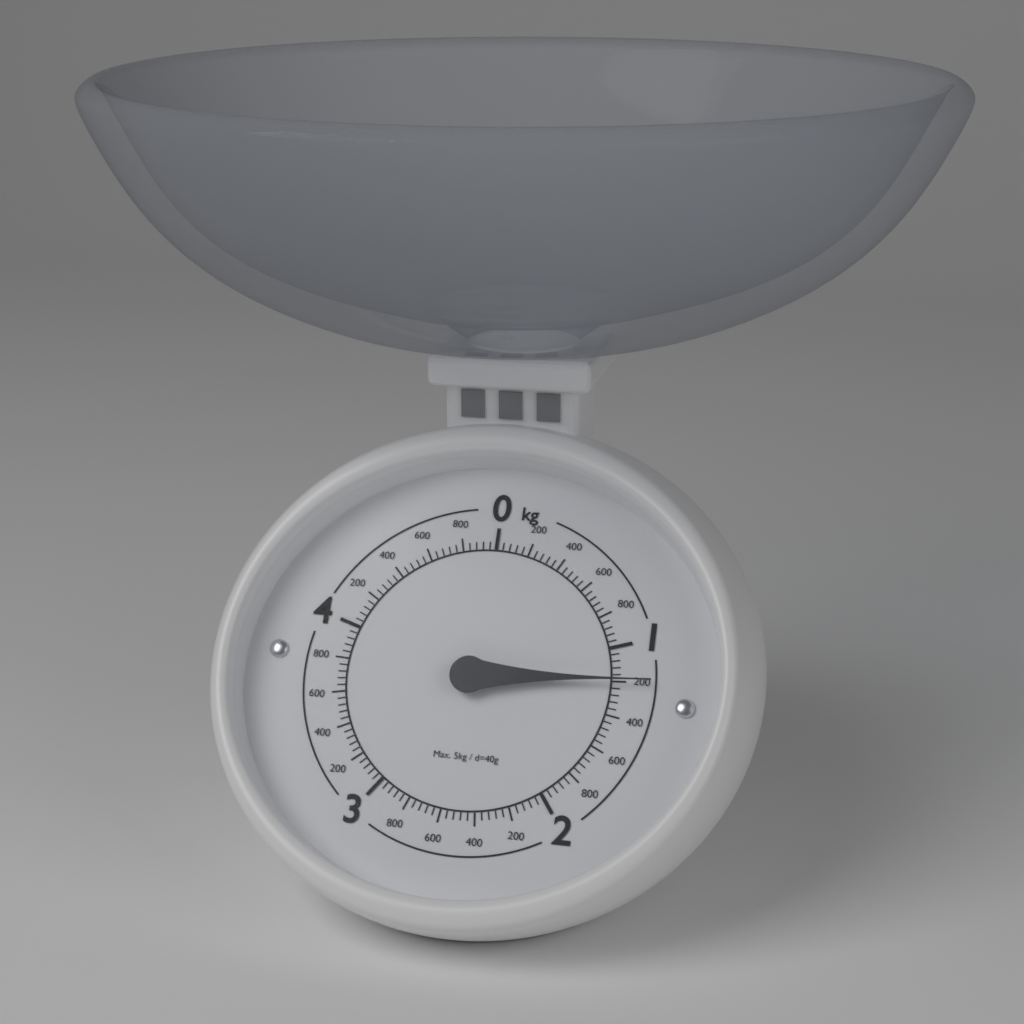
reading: 1.20 kg
